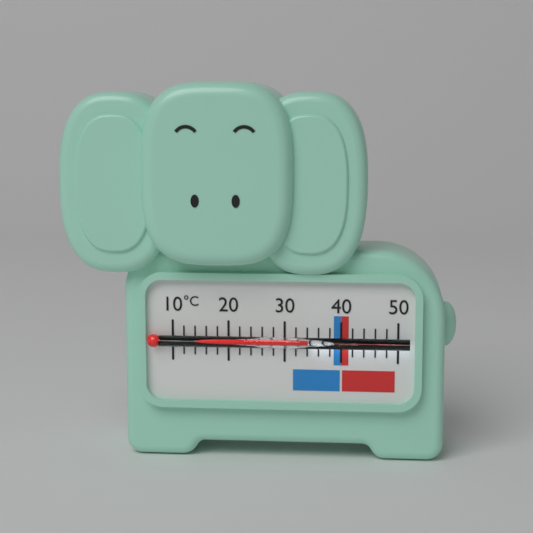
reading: 34 °C
